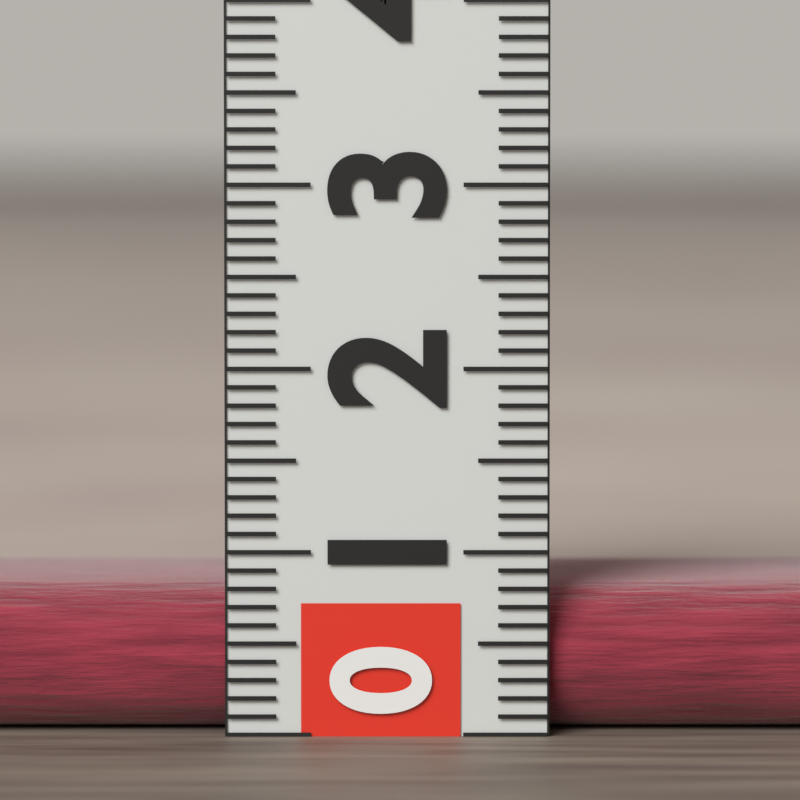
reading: 0.8 (no unit)
